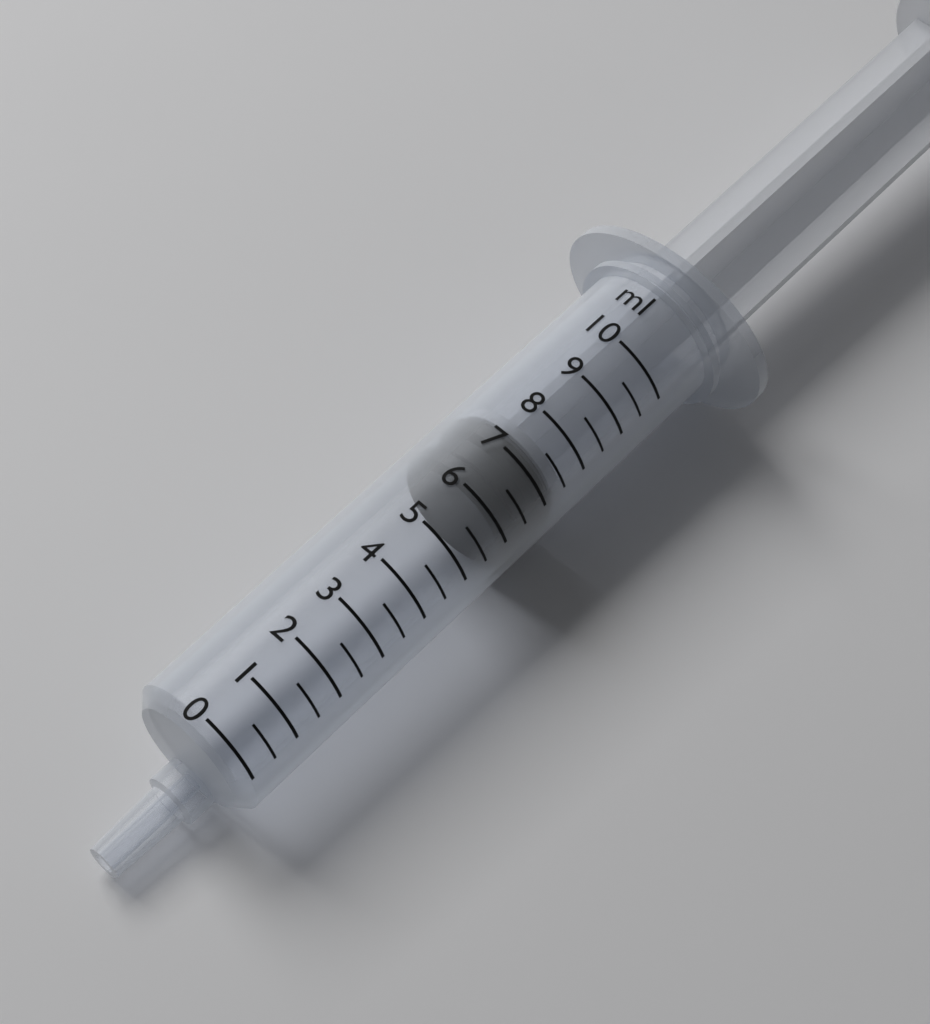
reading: 6.0 ml
